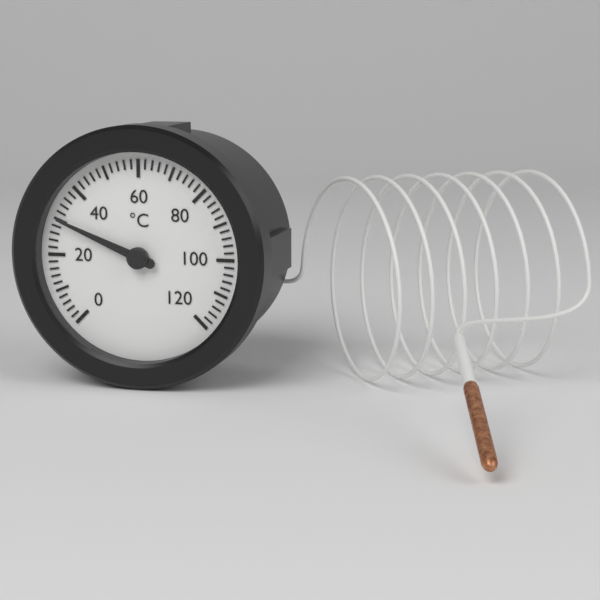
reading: 30 °C
